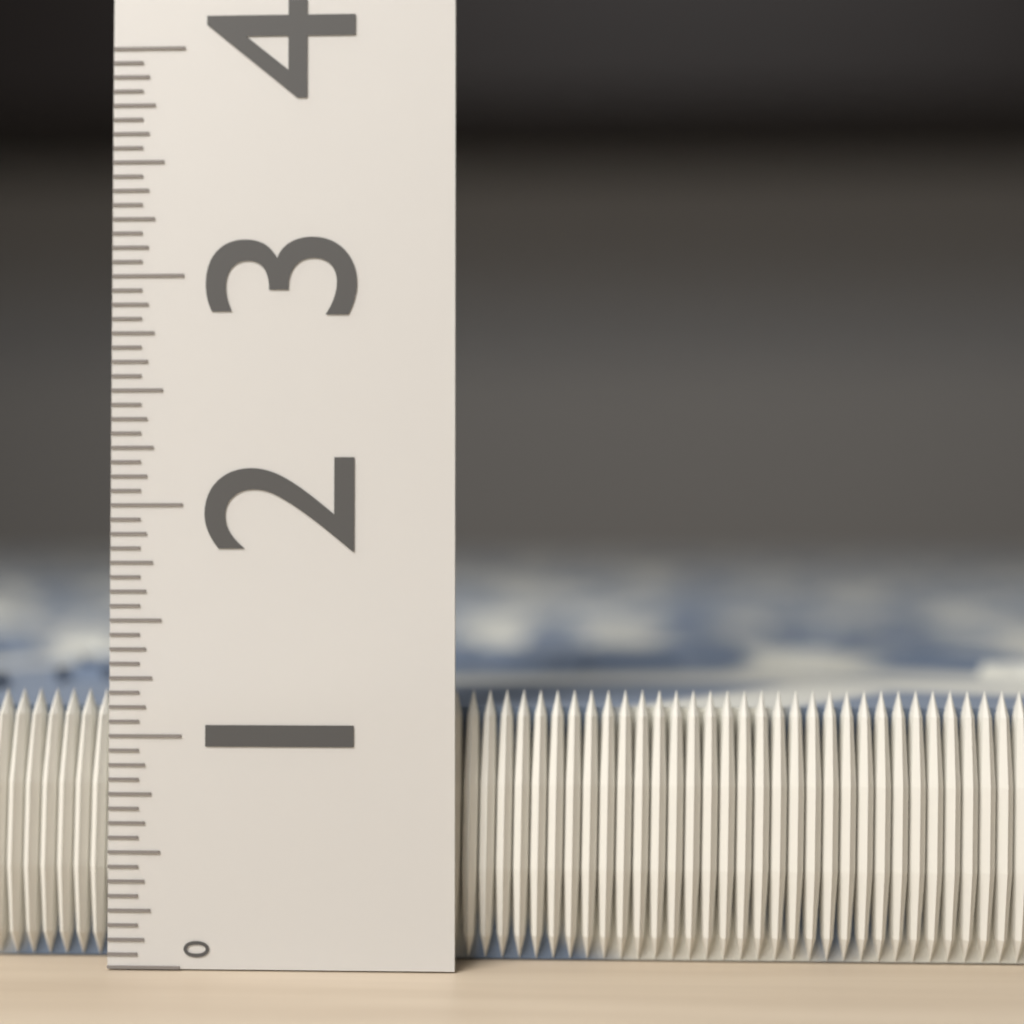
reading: 1.1875 (no unit)
